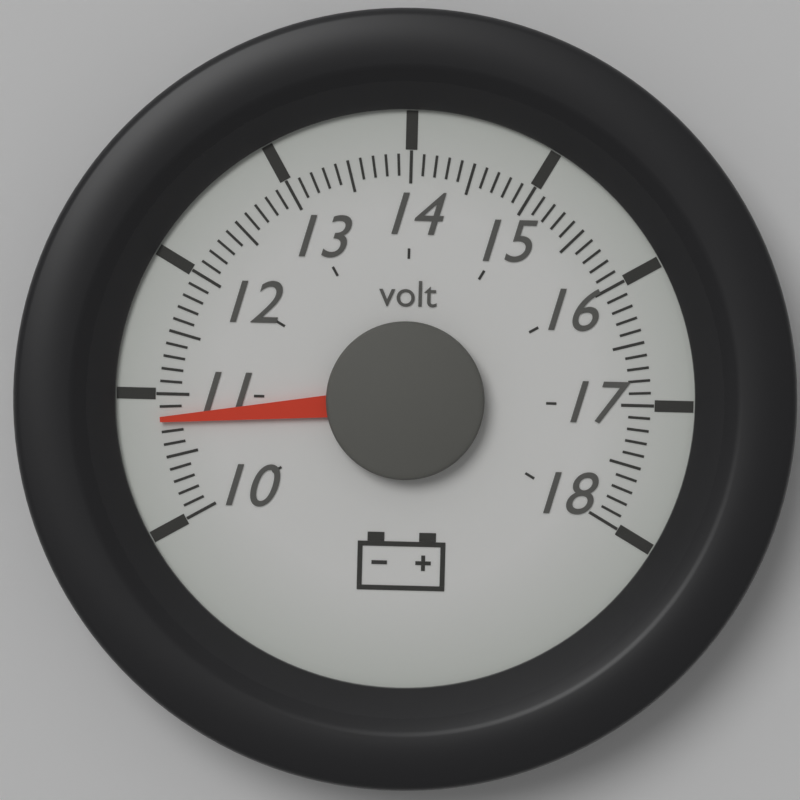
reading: 10.8 volt
